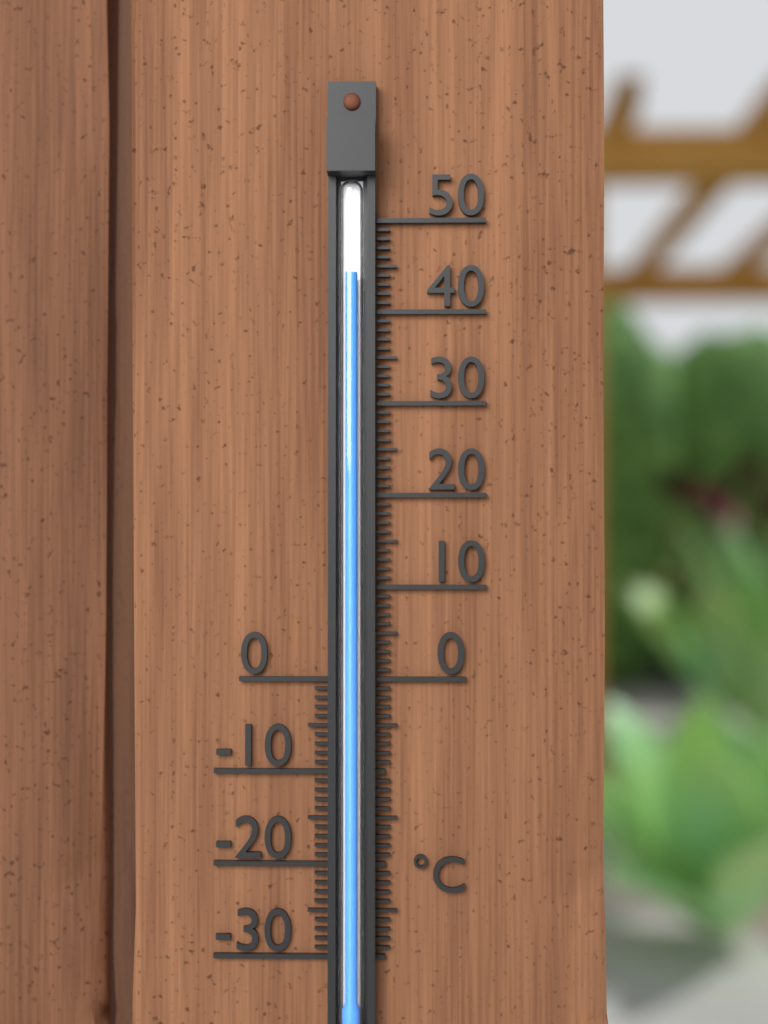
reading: 44 °C
